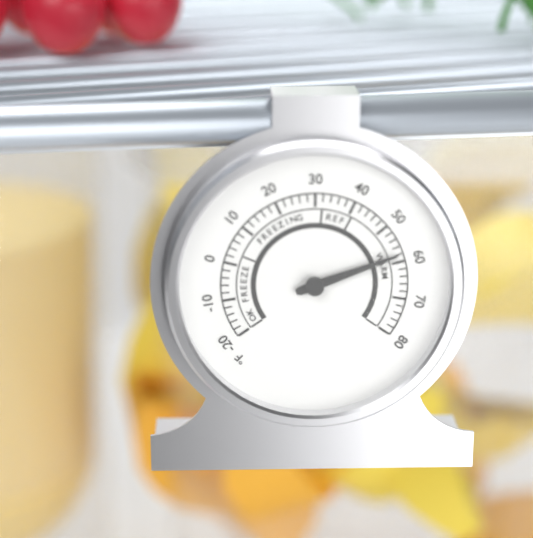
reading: 58 °F
